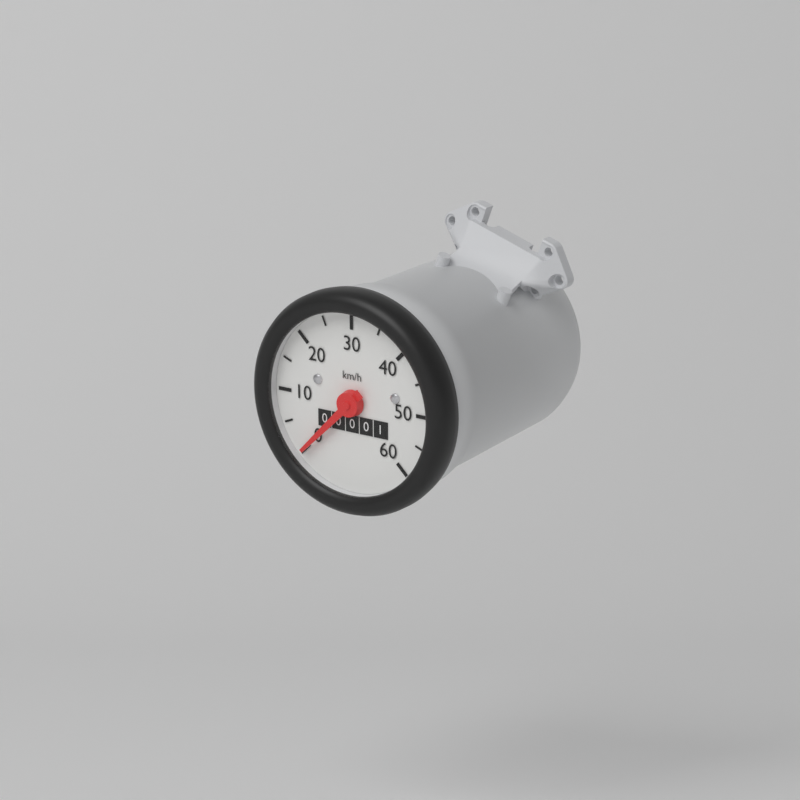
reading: 0 km/h
